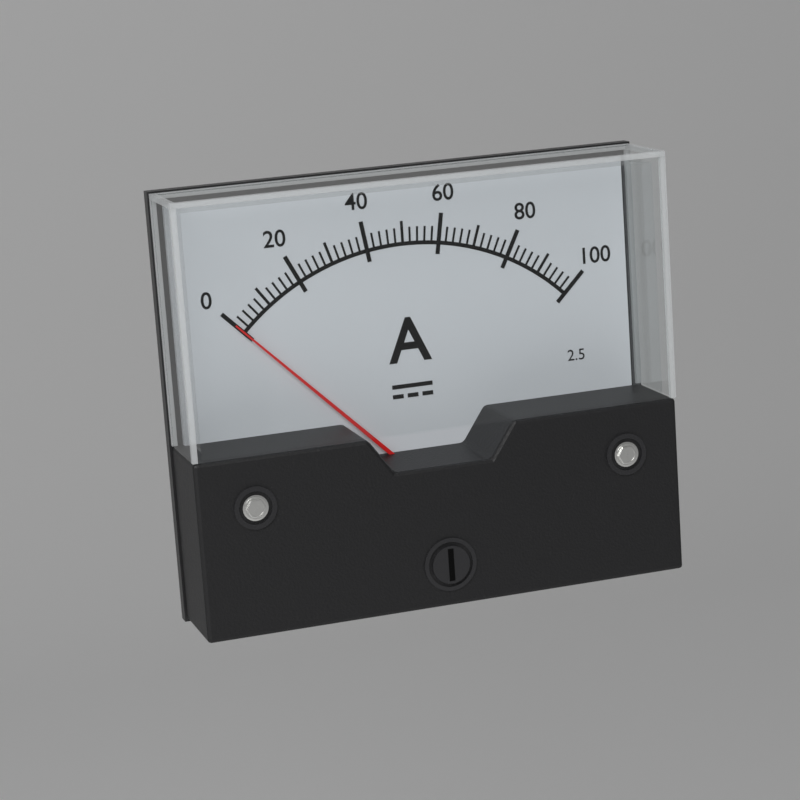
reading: 0 A
